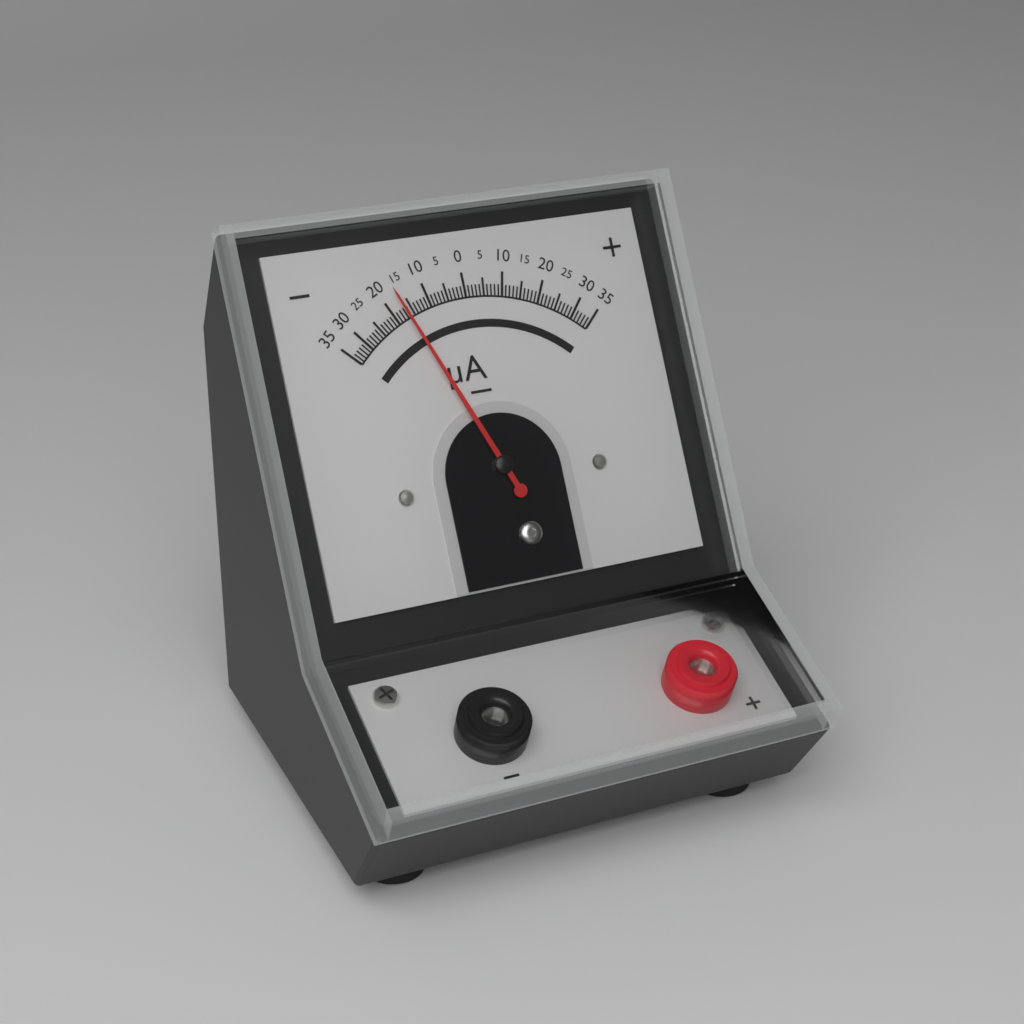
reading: -17 µA
